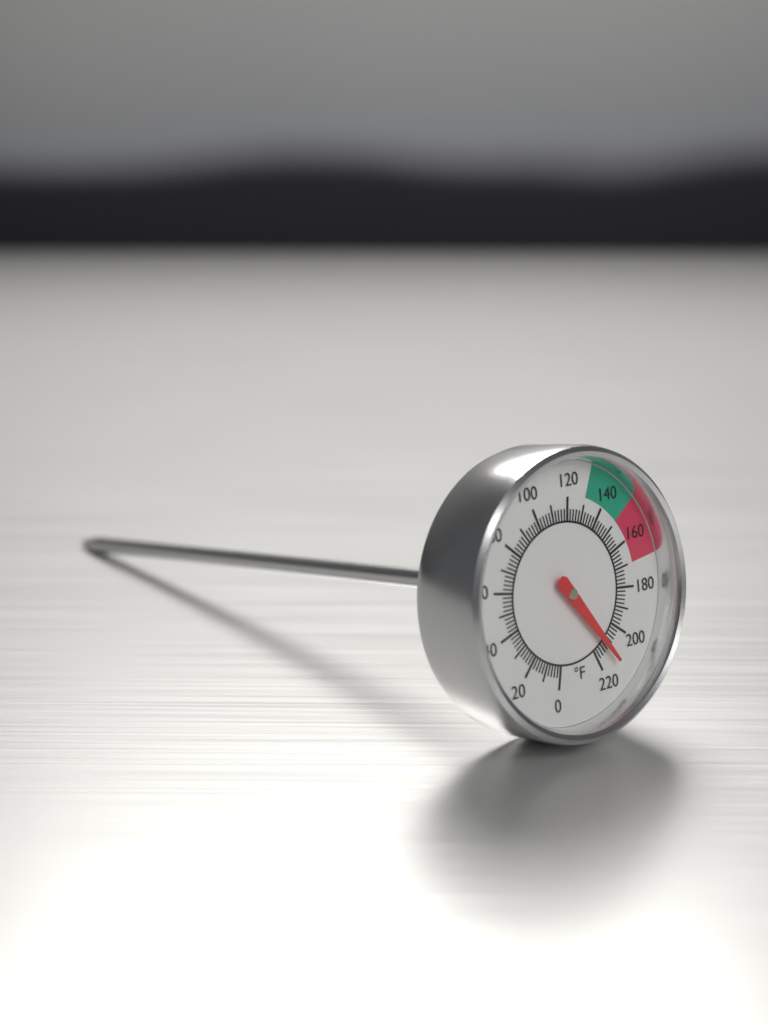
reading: 212 °F
